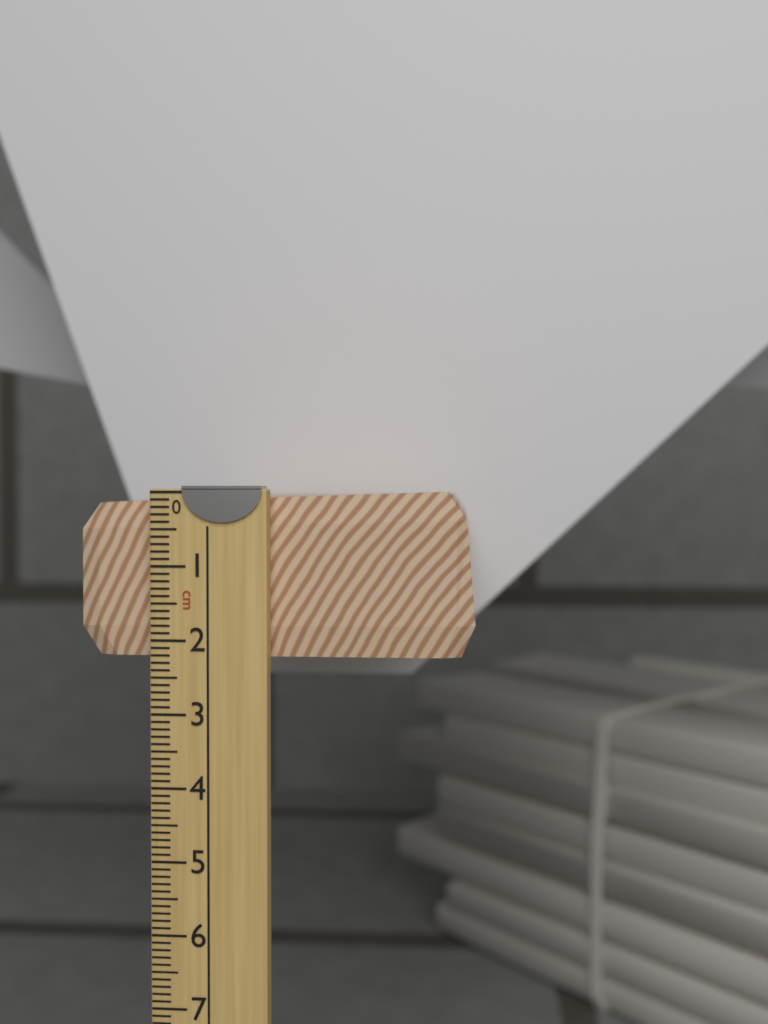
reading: 2.4 cm
